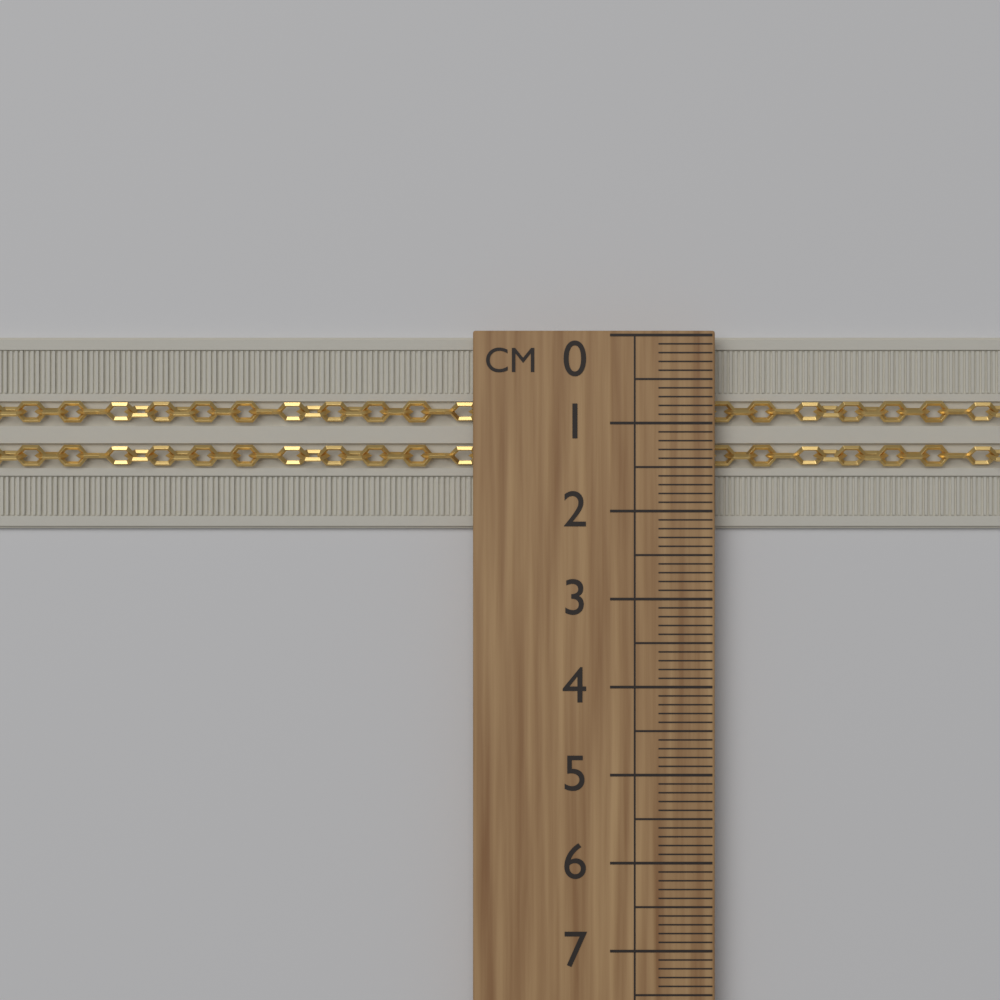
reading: 2.2 cm
